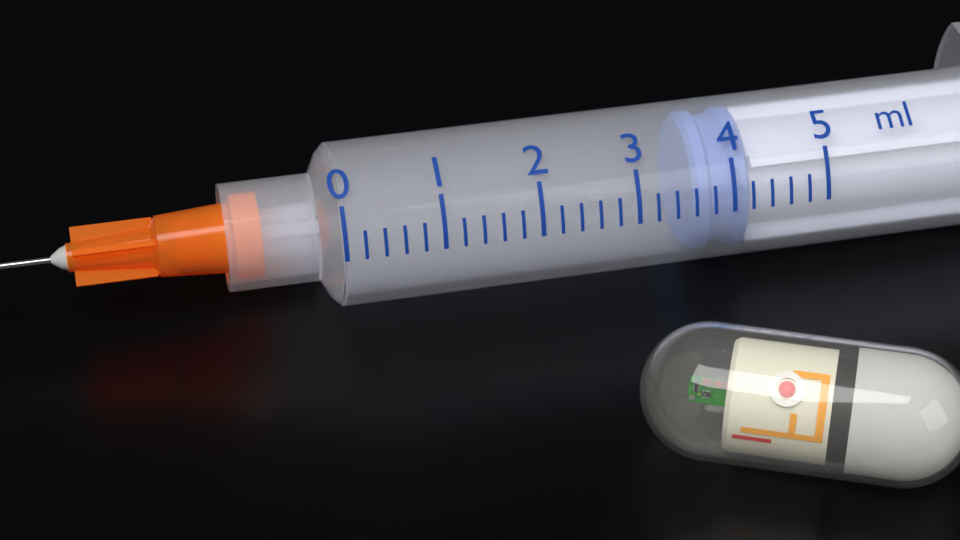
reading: 3.6 ml
